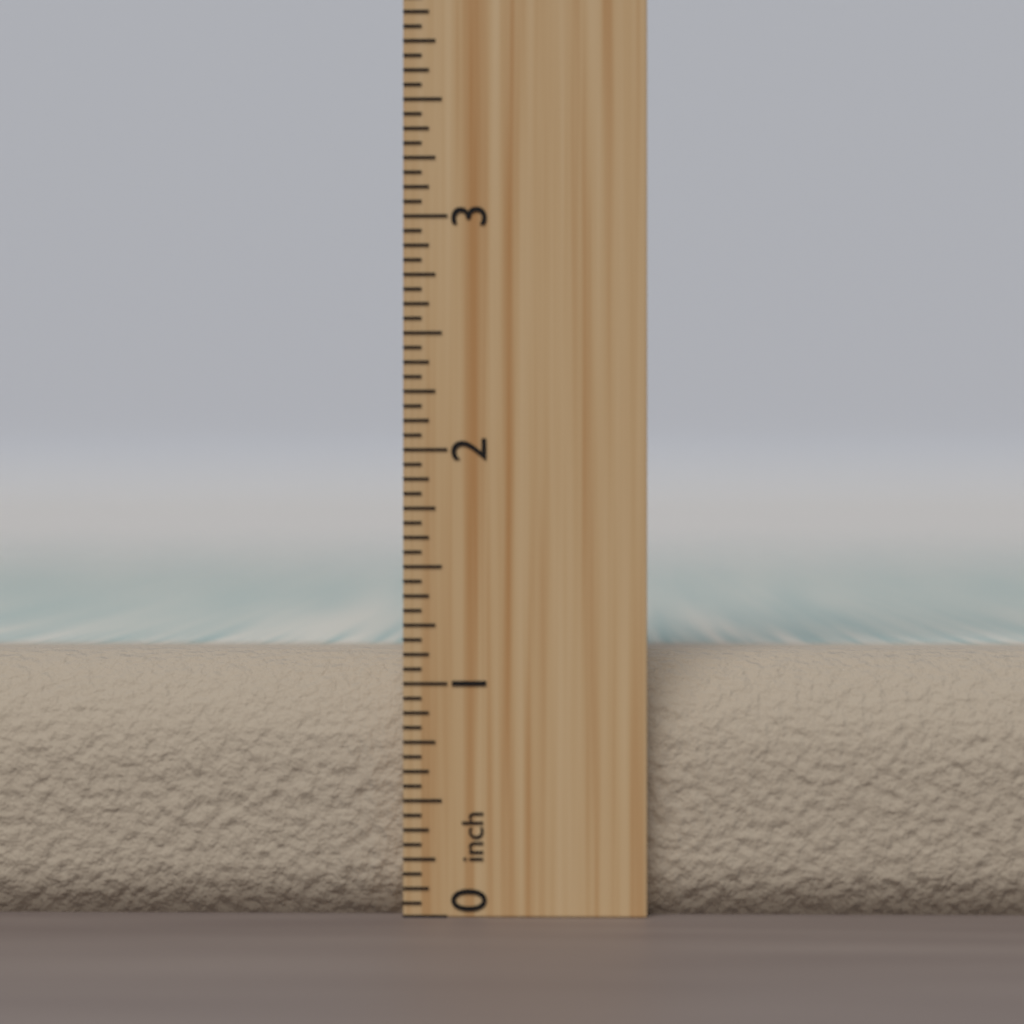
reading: 1.1250 inch
